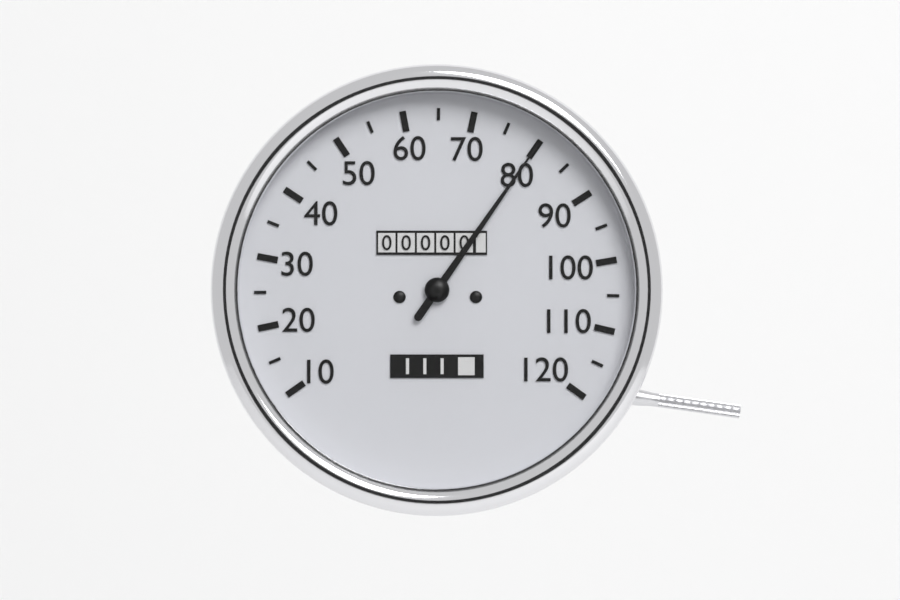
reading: 80 (no unit)
